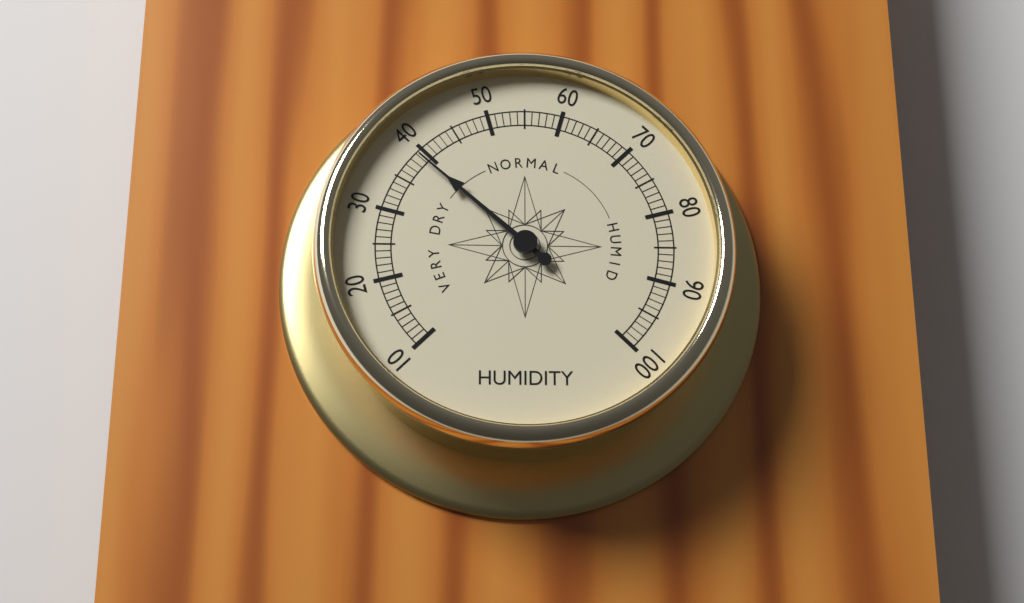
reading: 39 (no unit)
